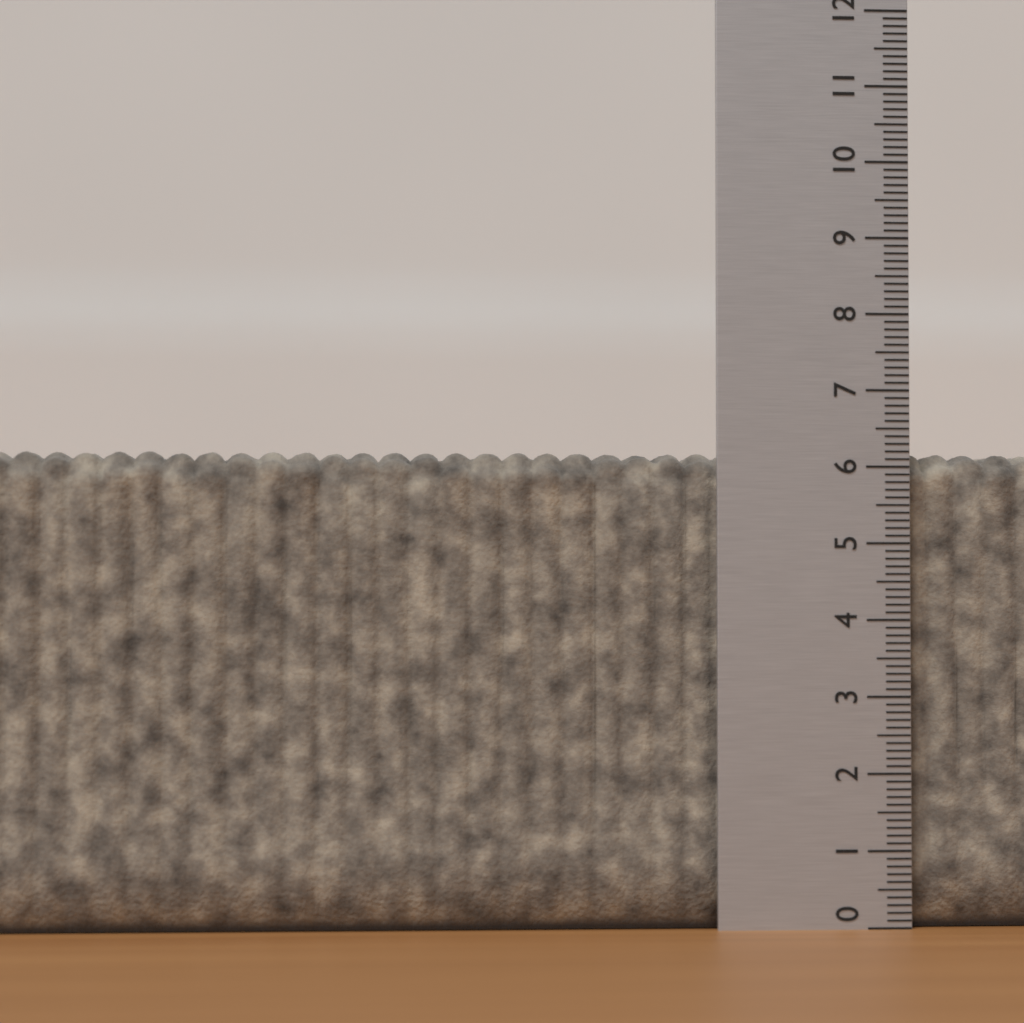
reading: 6.2 (no unit)
